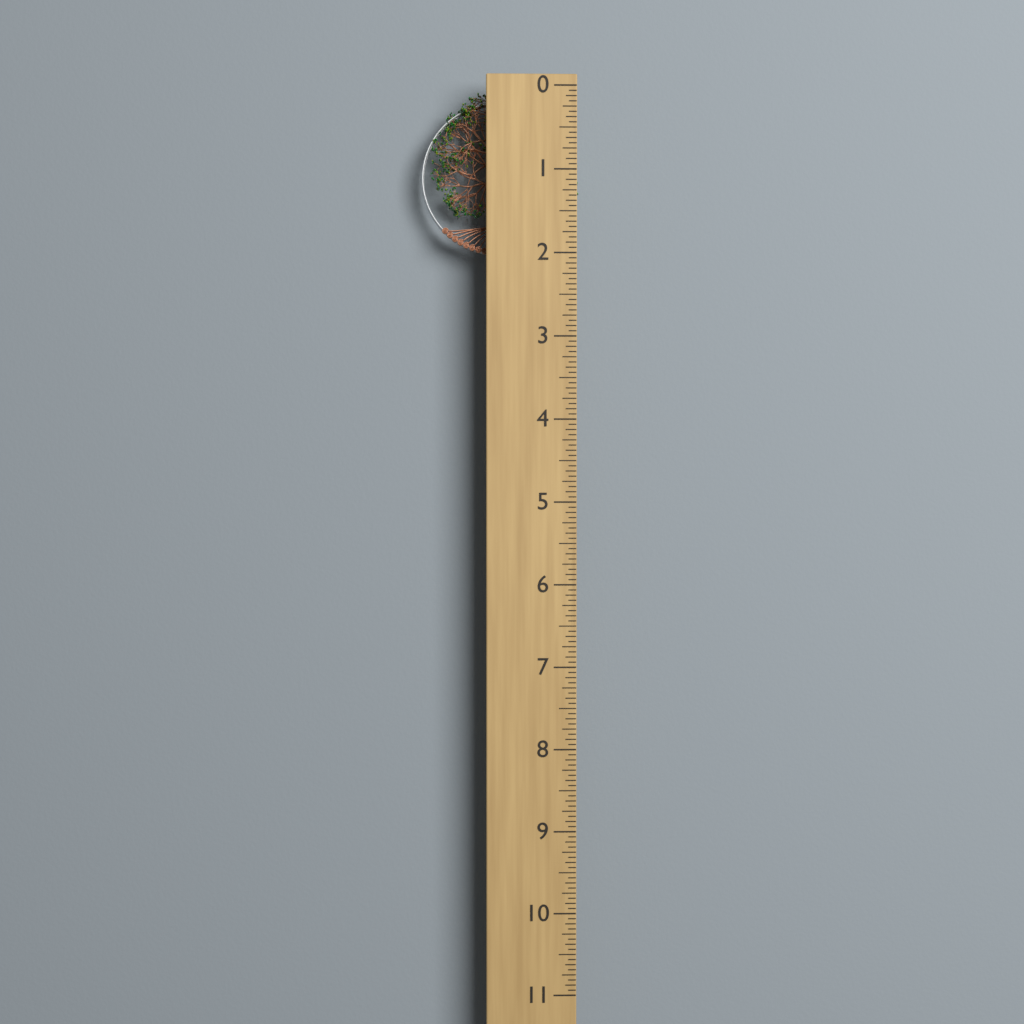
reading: 2.0000 (no unit)
